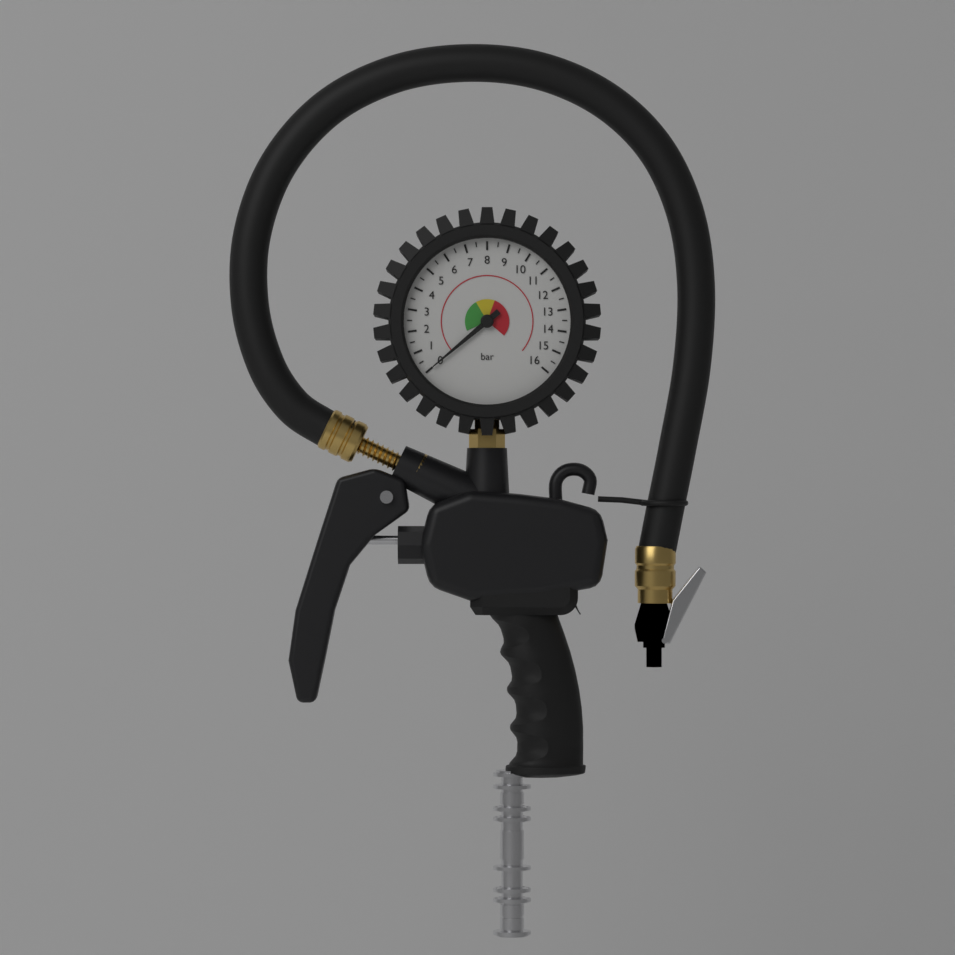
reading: 0.0 bar
